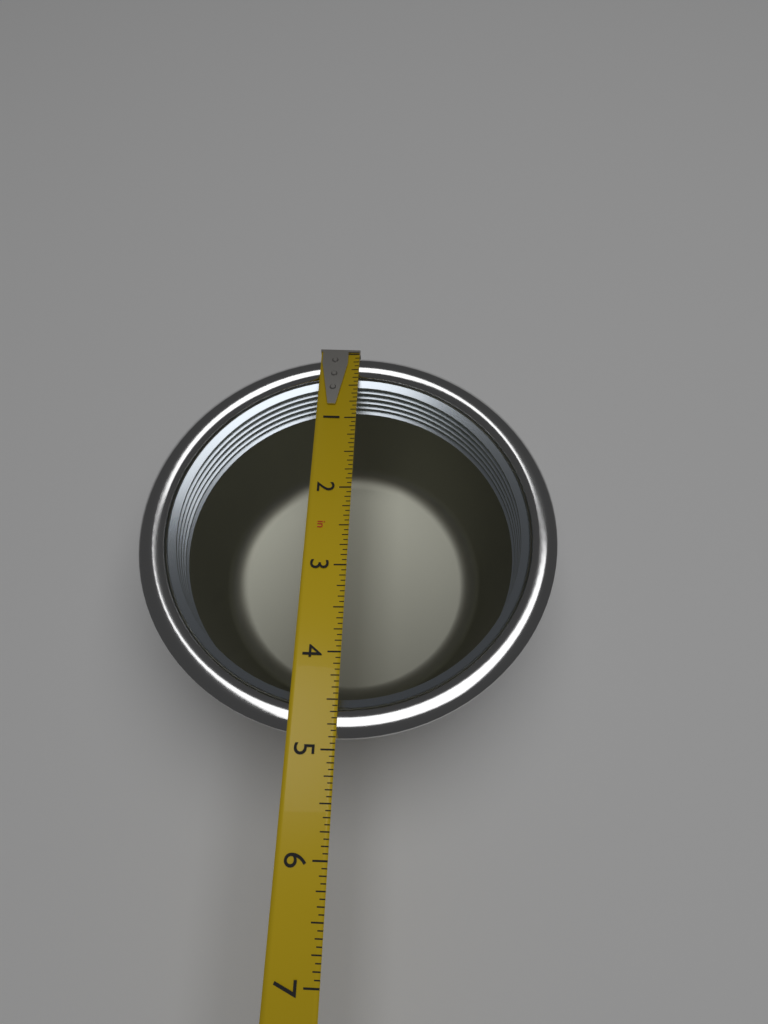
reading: 4.8750 in
